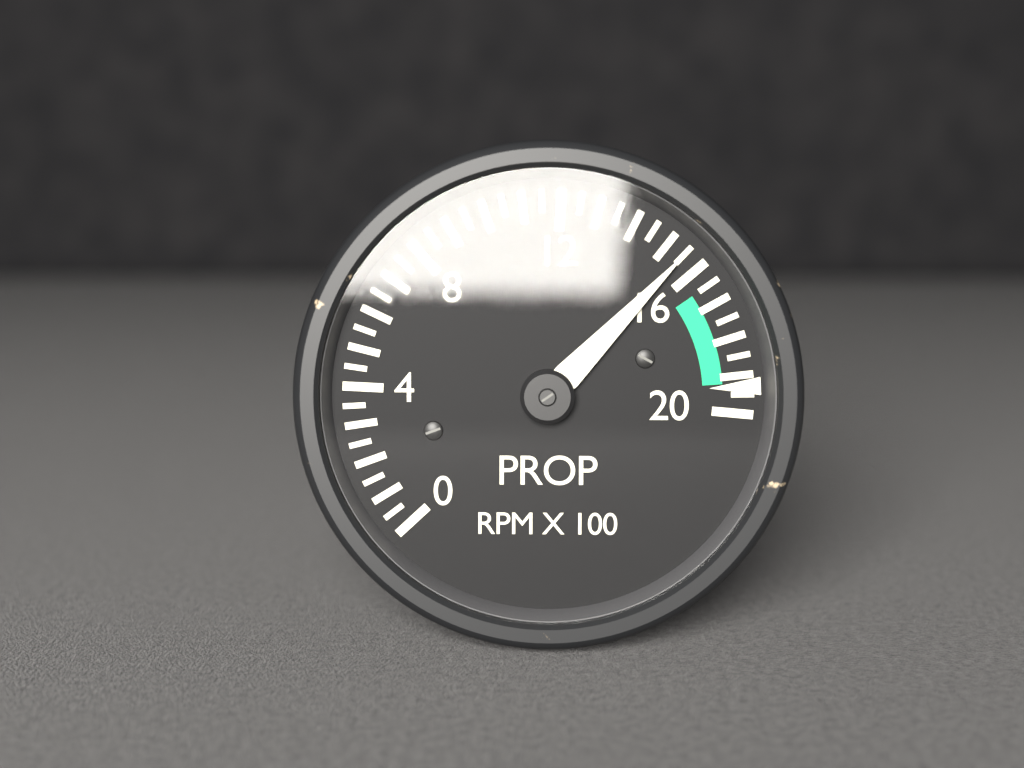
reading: 15.5 RPM X 100
